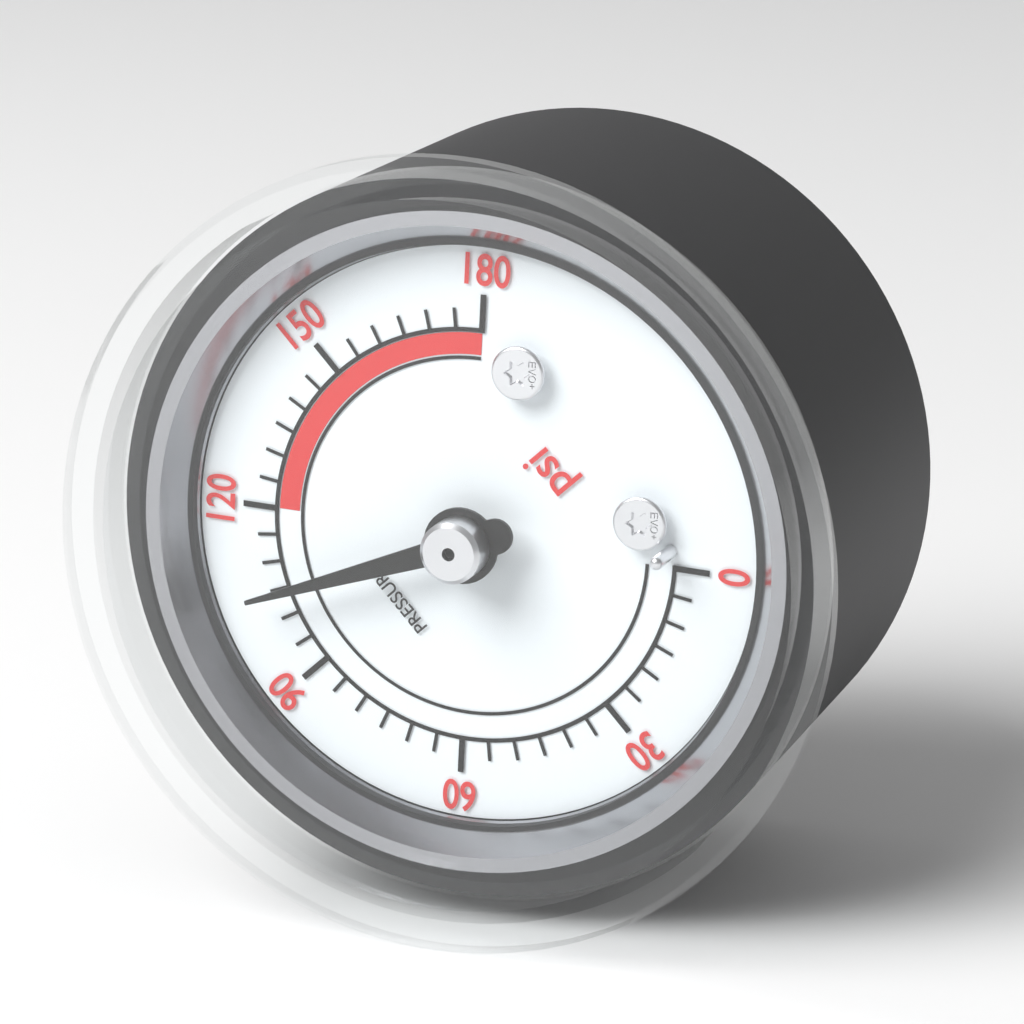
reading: 105 psi
